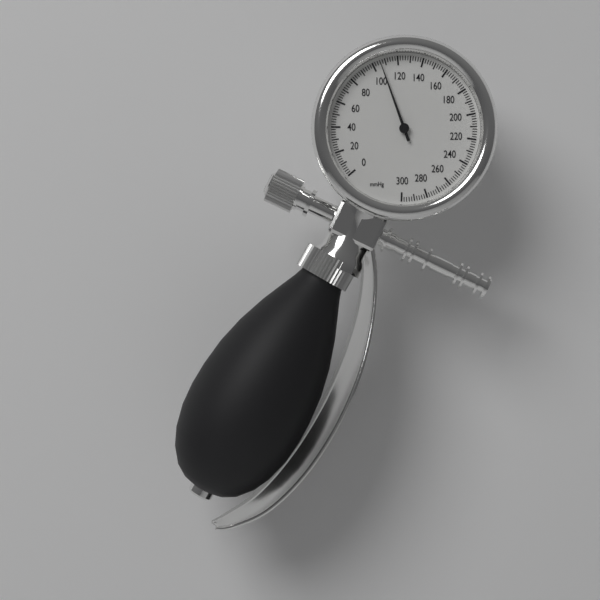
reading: 106 mmHg
